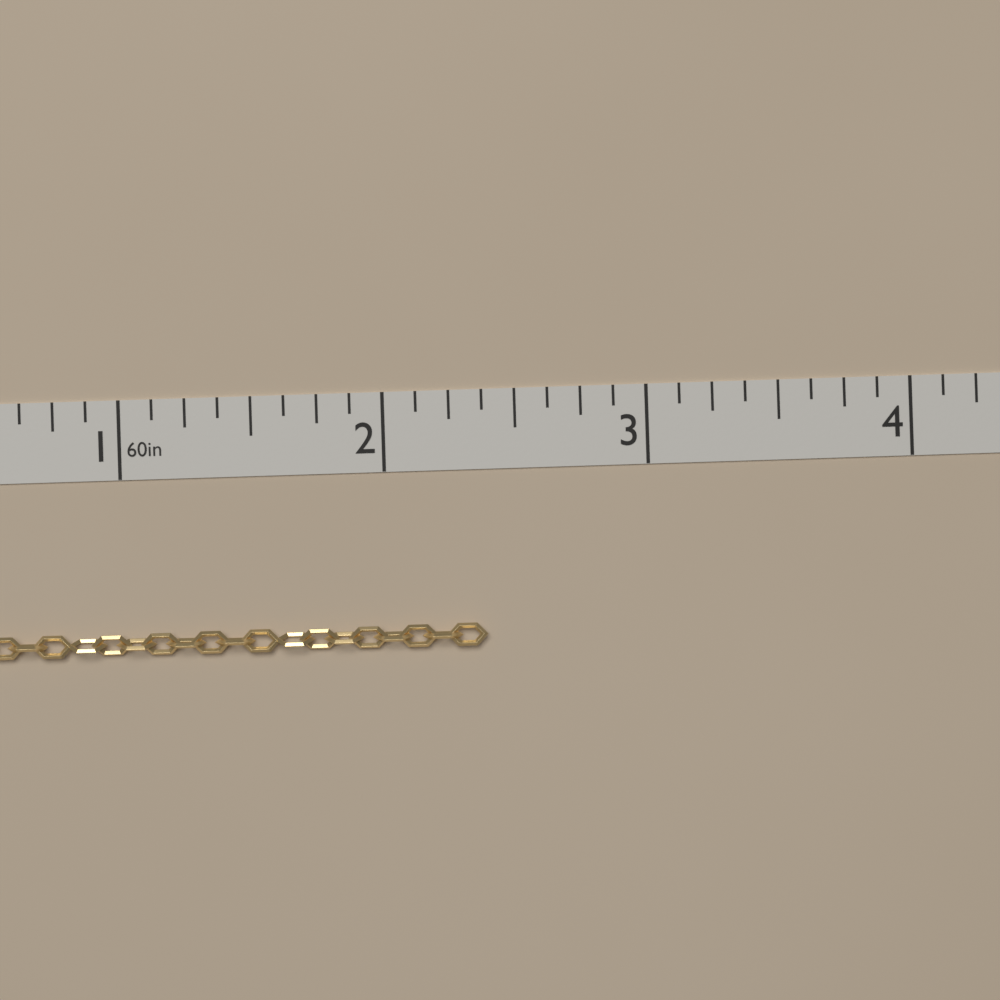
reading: 2.375 in
